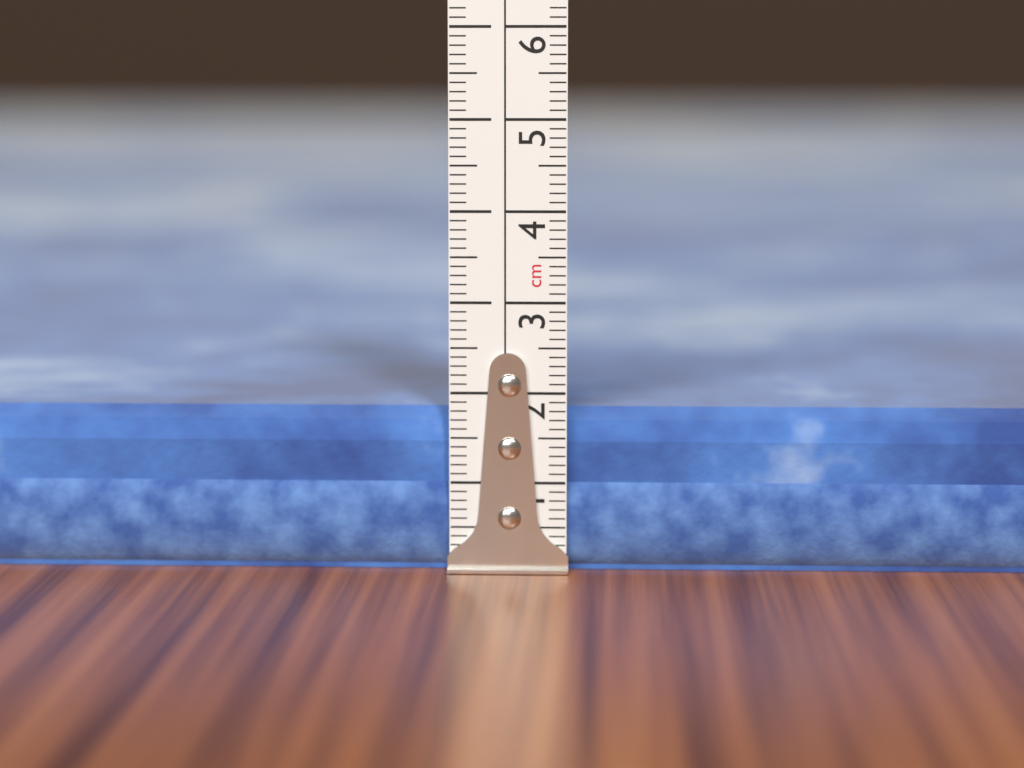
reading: 1.8 cm
